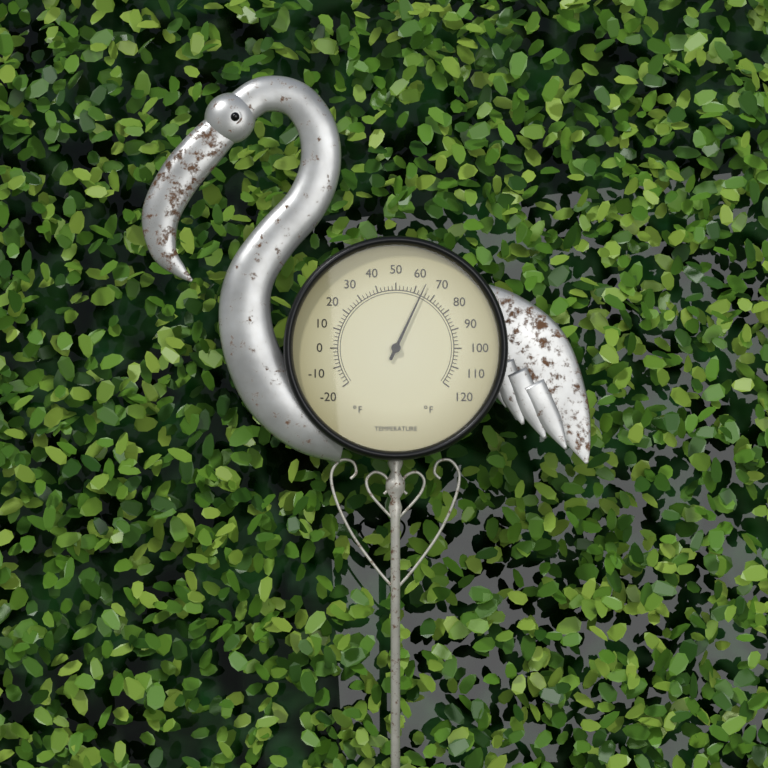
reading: 64 °F
